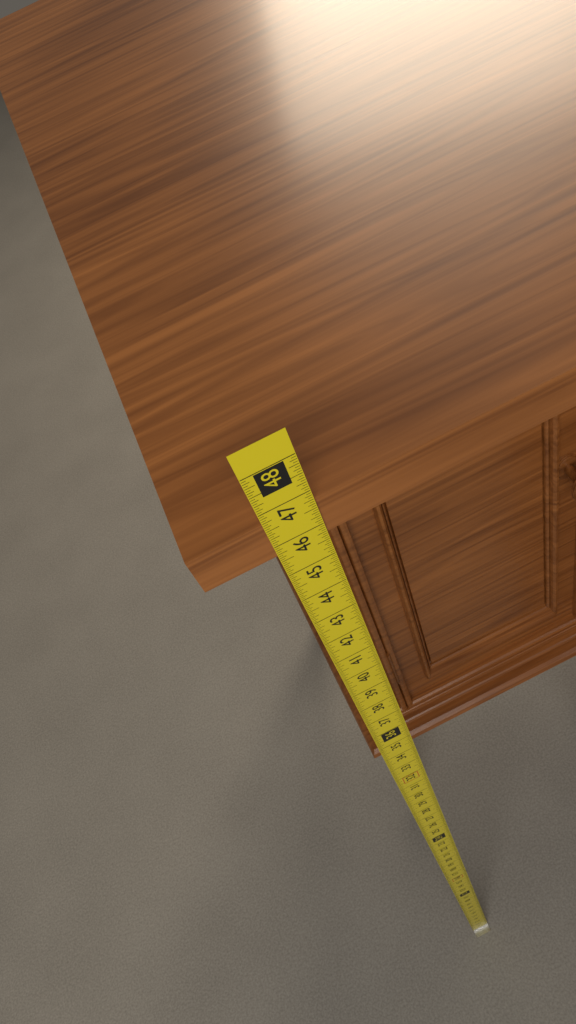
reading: 46.6875 in
